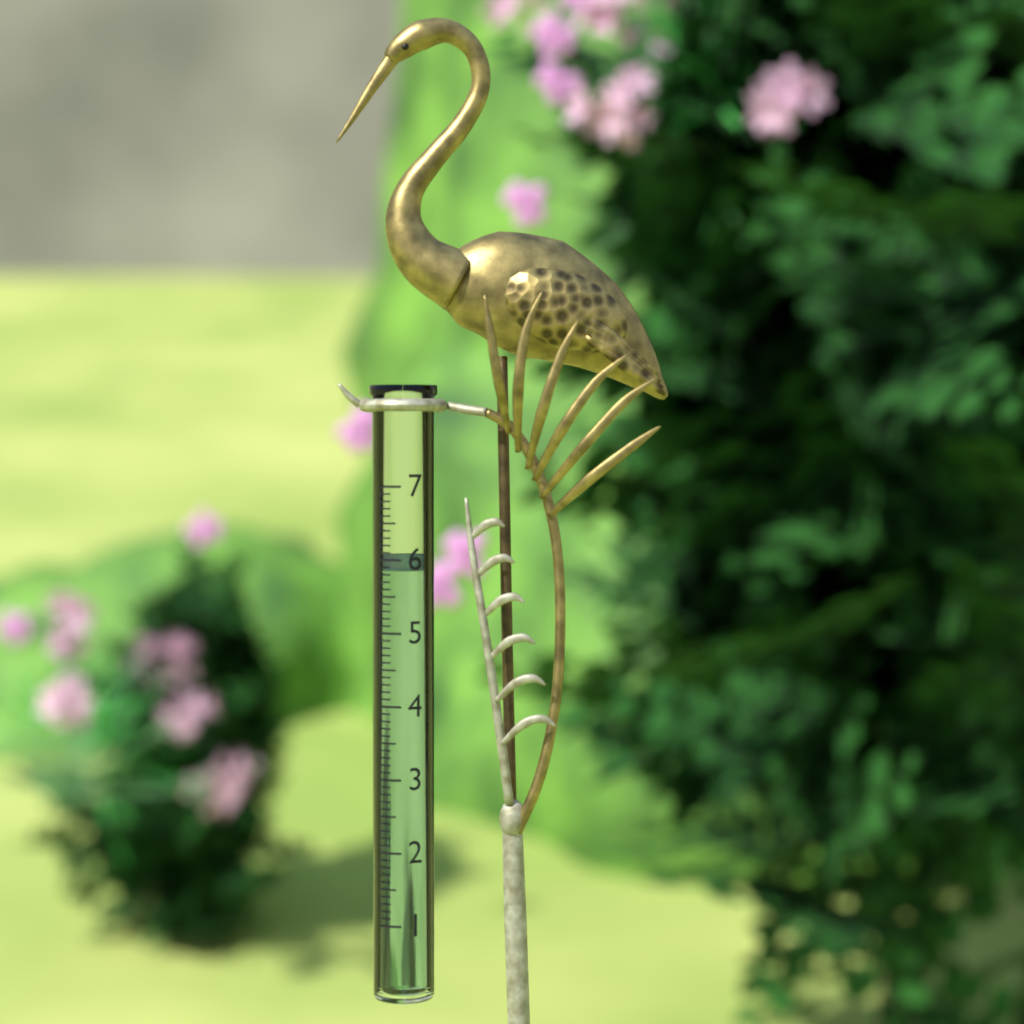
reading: 5.9 (no unit)
